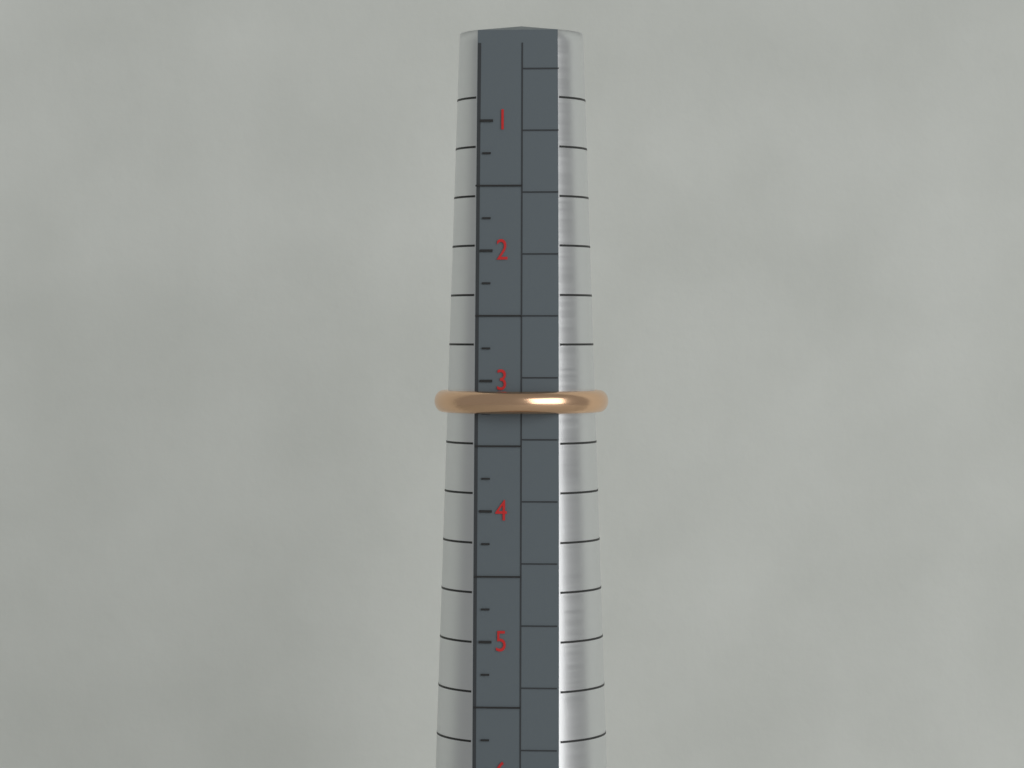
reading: 3.25 (no unit)
